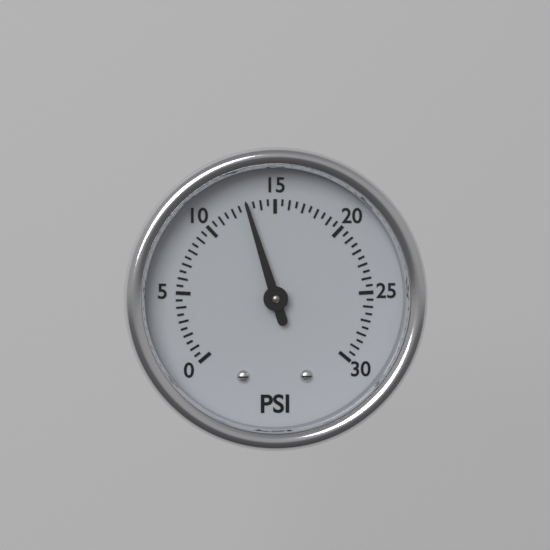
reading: 13.0 psi
